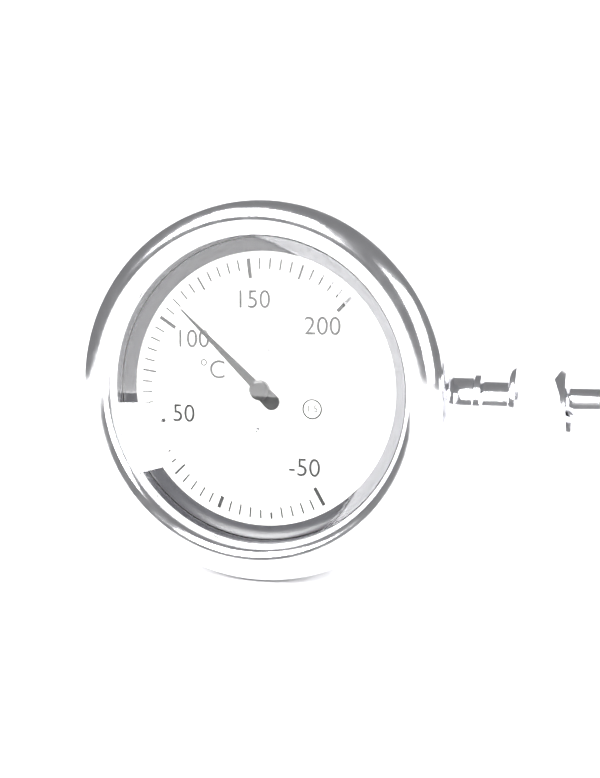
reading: 110 °C
